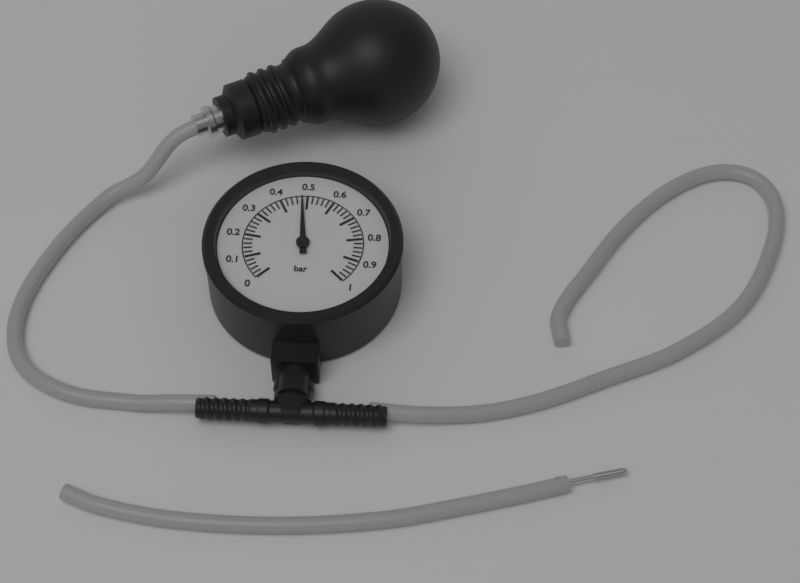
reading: 0.48 bar
